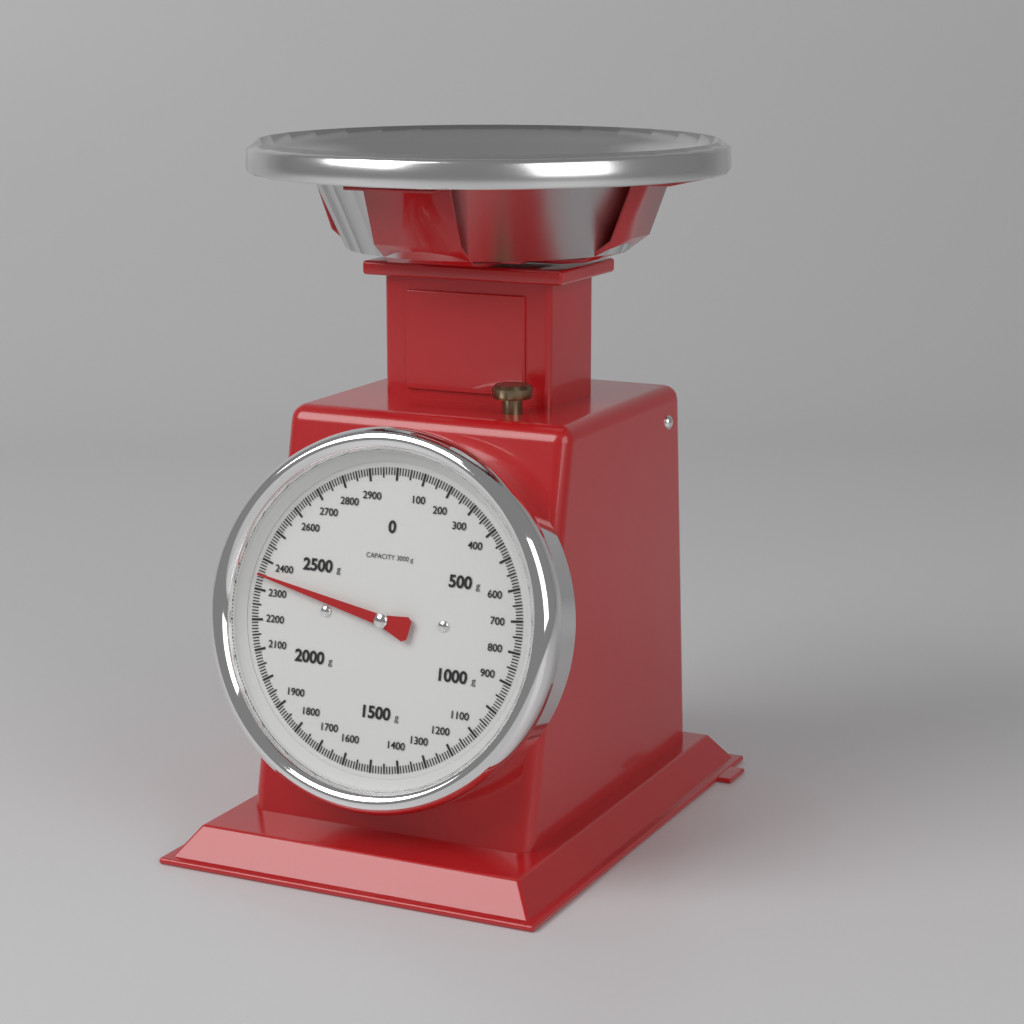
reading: 2350 g
